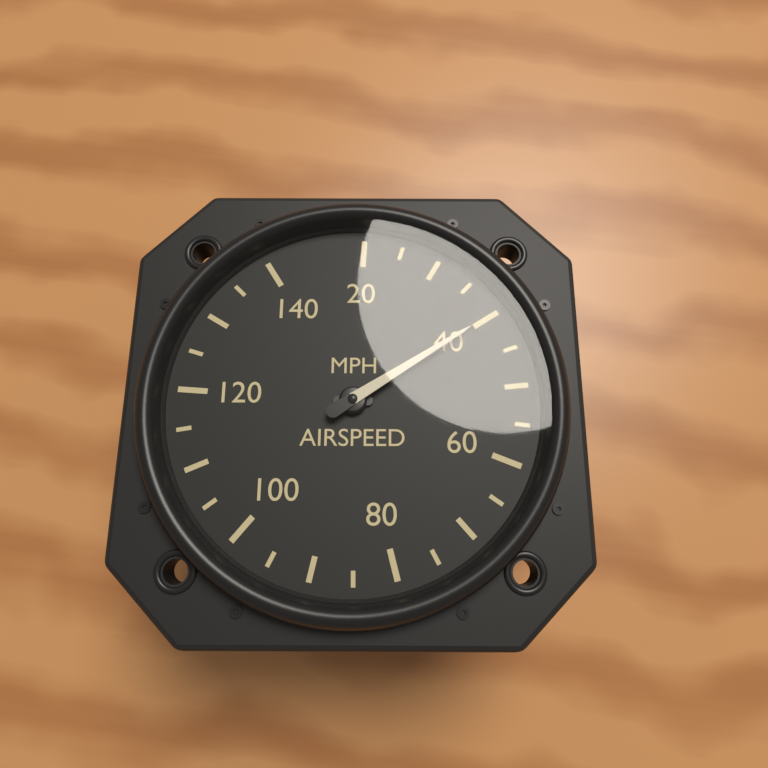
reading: 40 MPH
